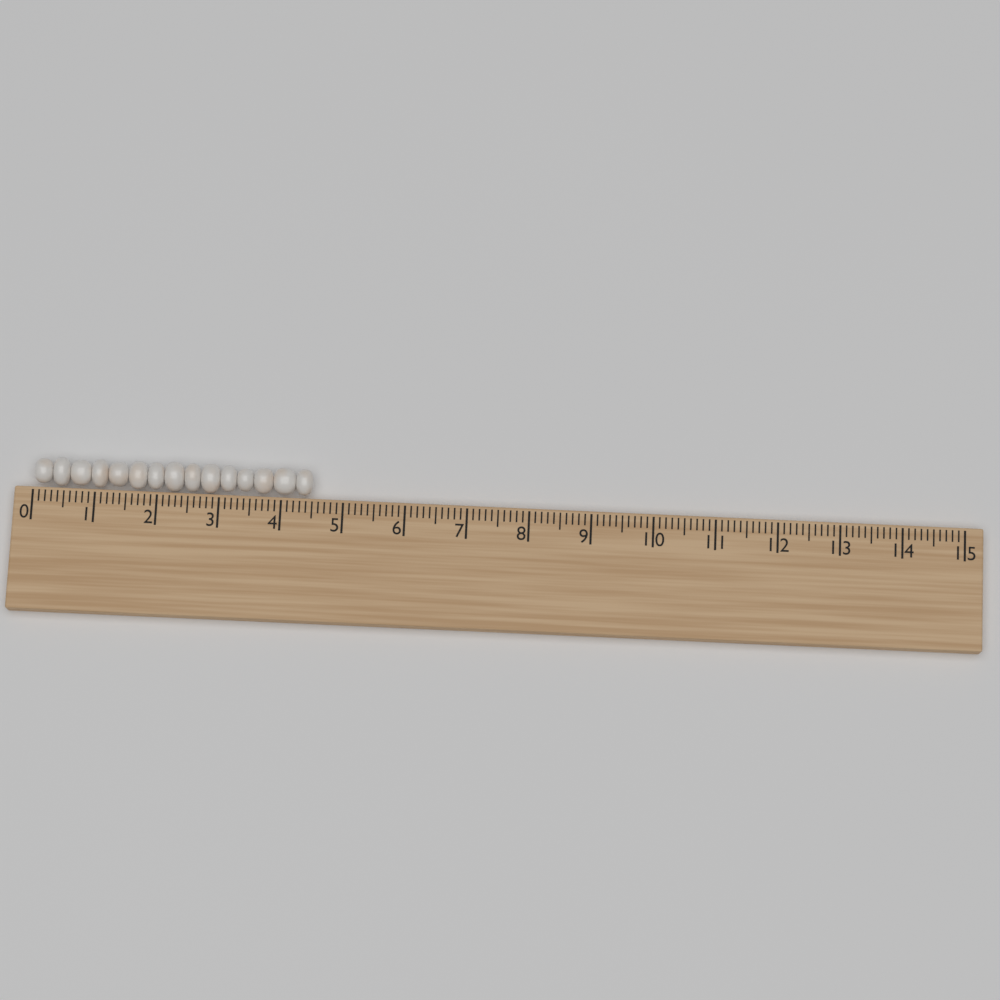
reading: 4.5 (no unit)
